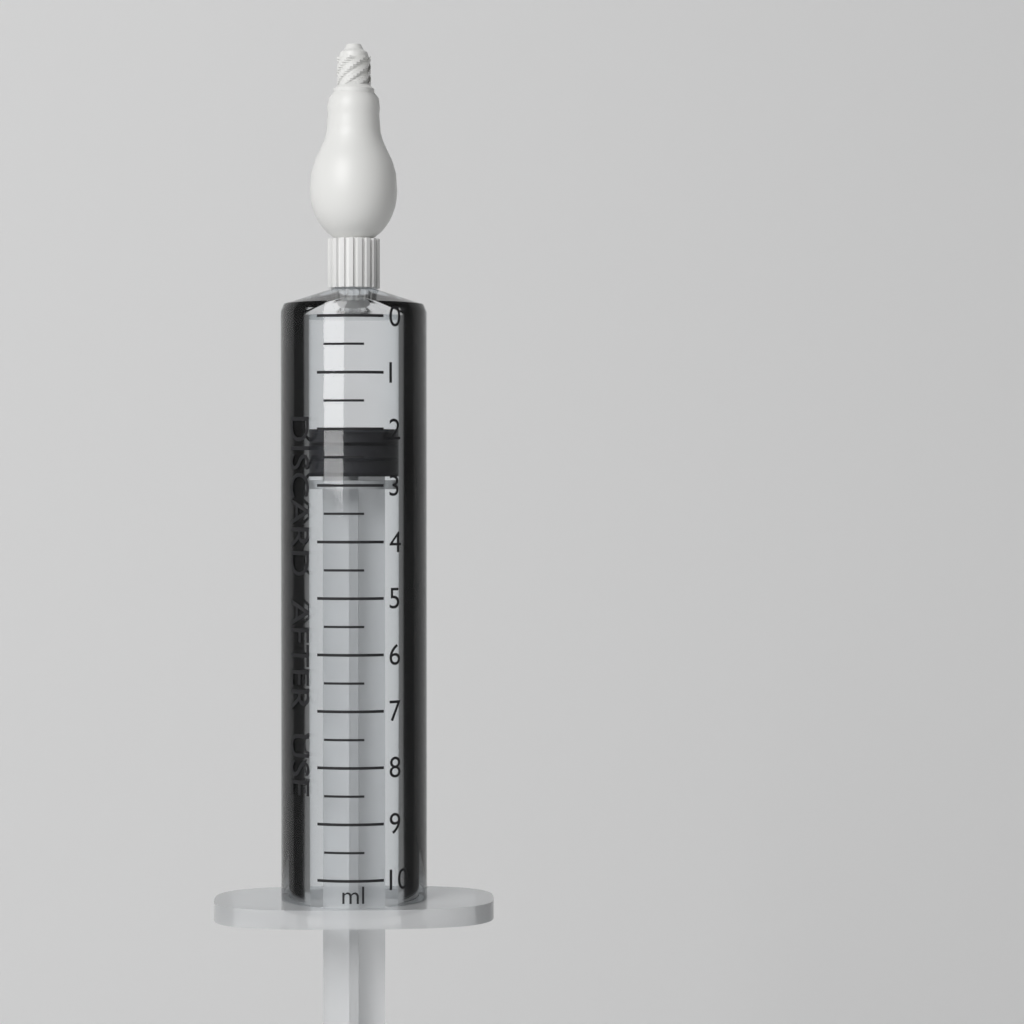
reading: 2.0 ml
